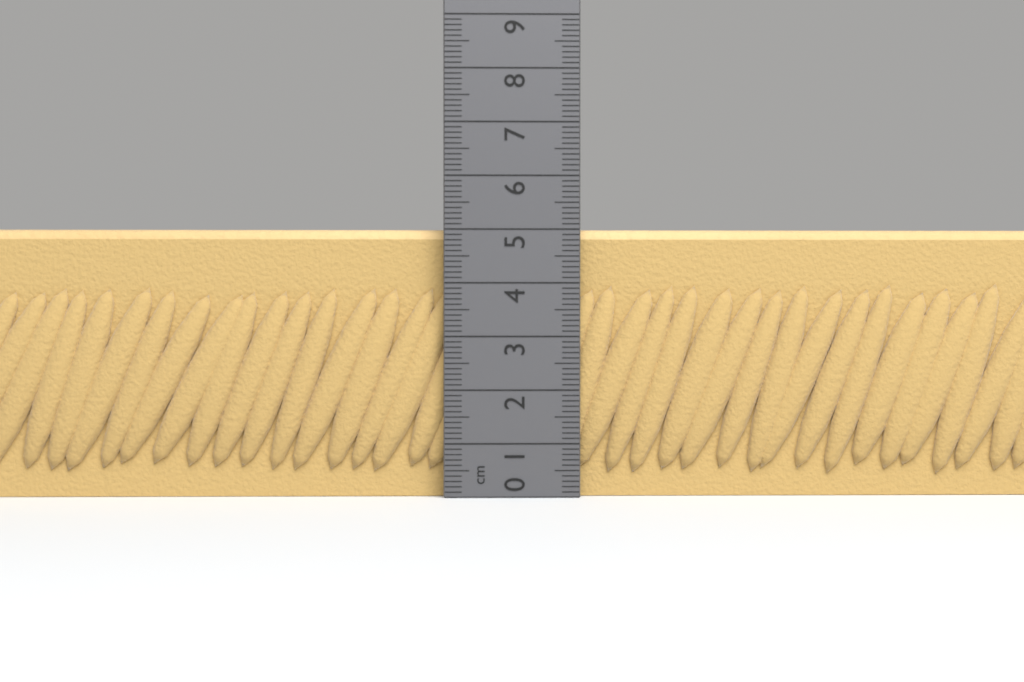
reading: 5.0 cm
